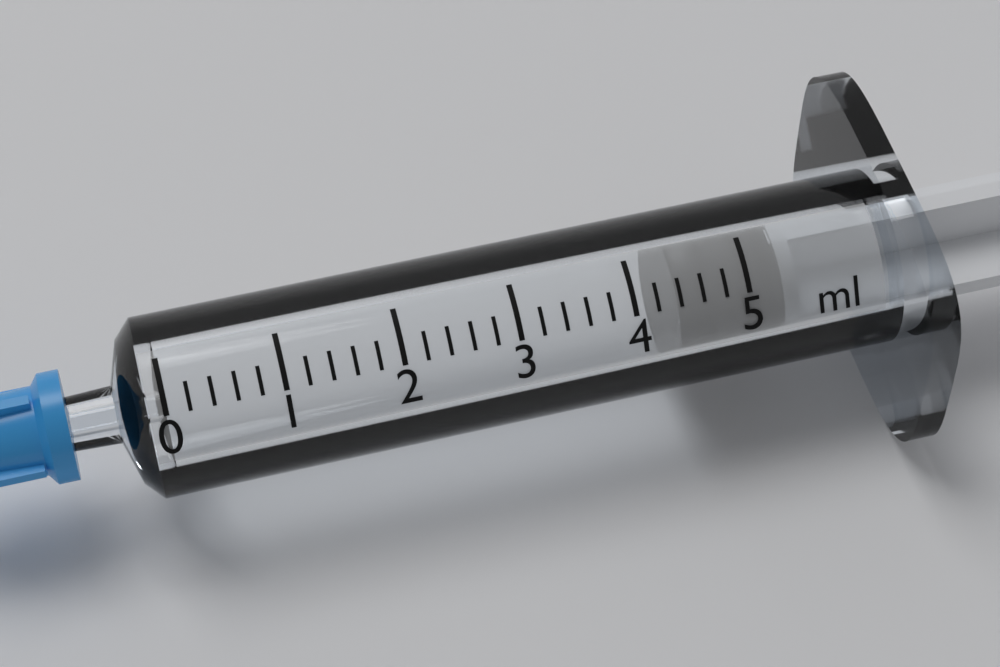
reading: 4.4 ml
